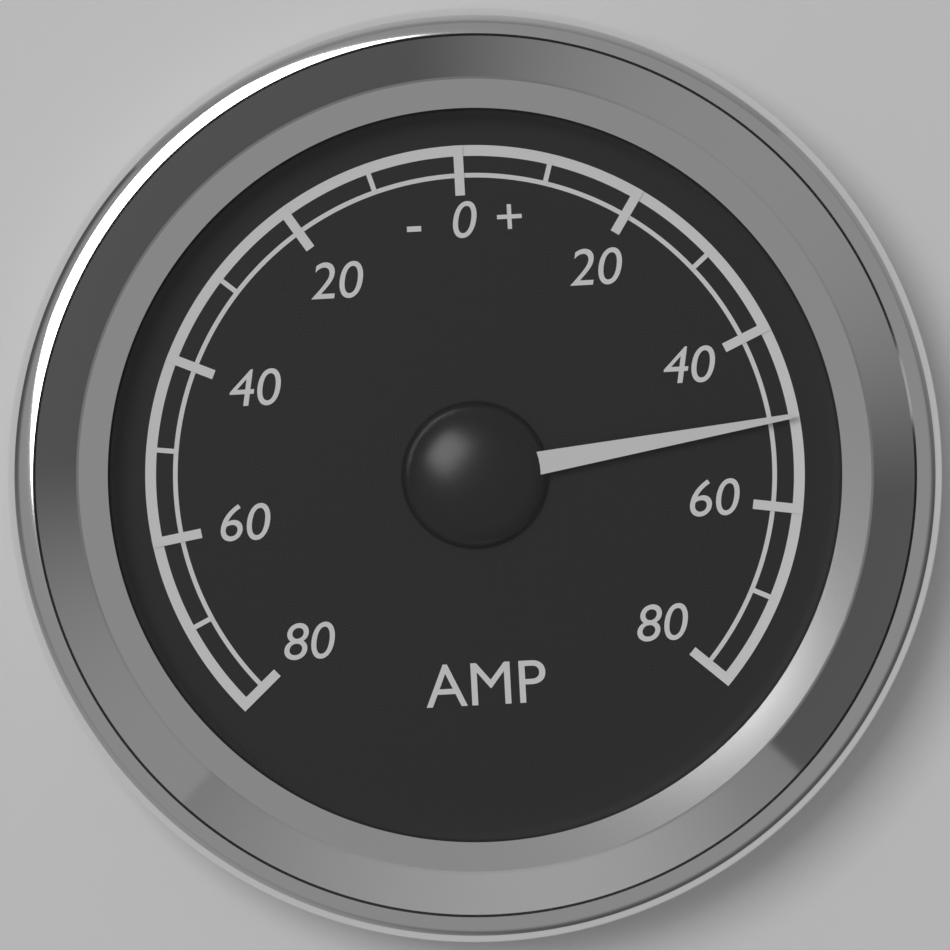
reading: 50 A
